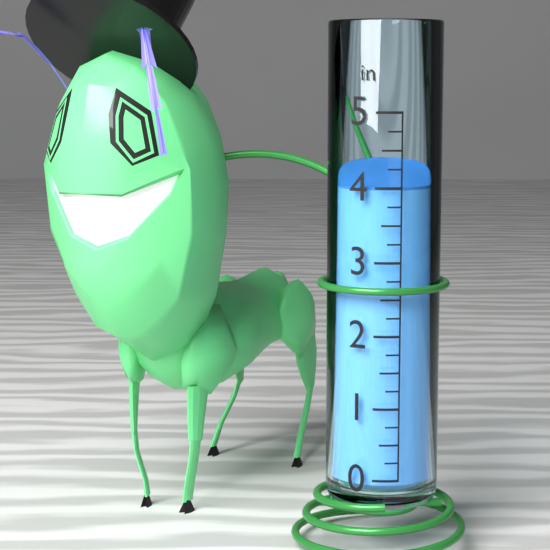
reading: 4.00 in
